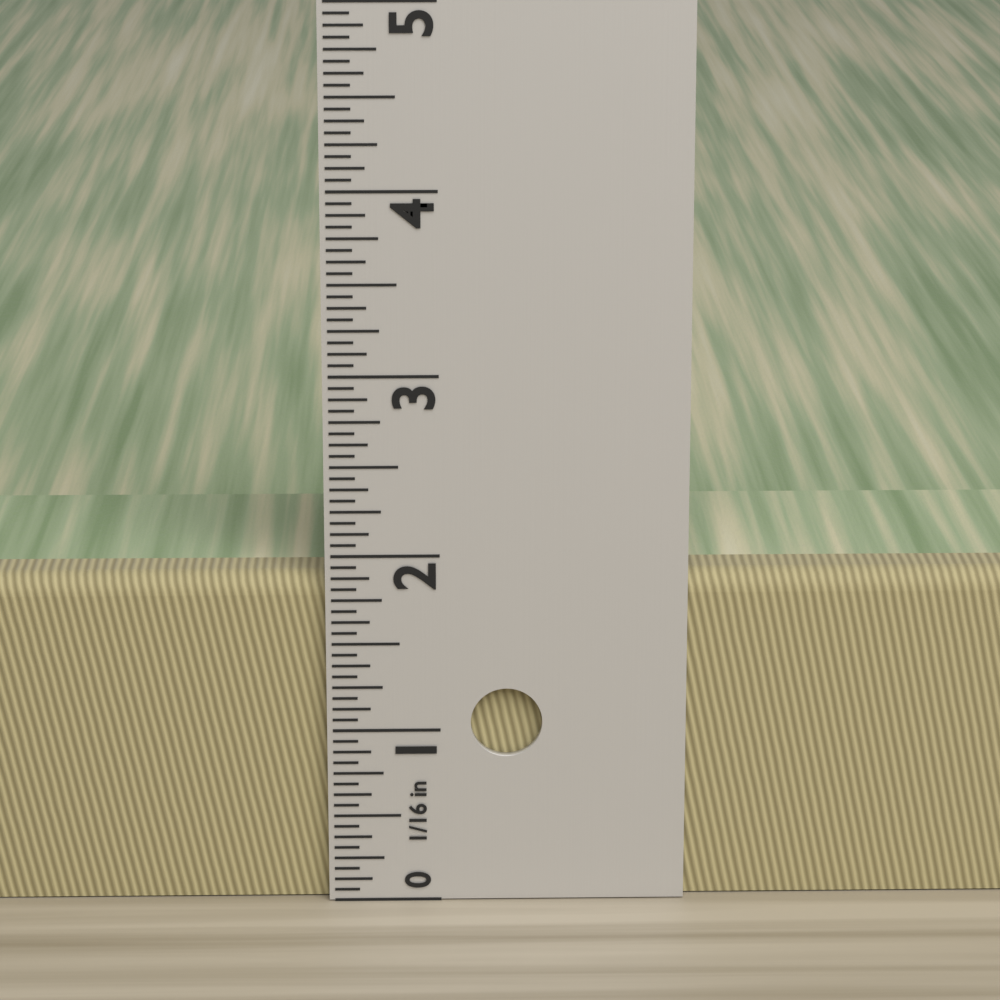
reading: 1.8750 in
